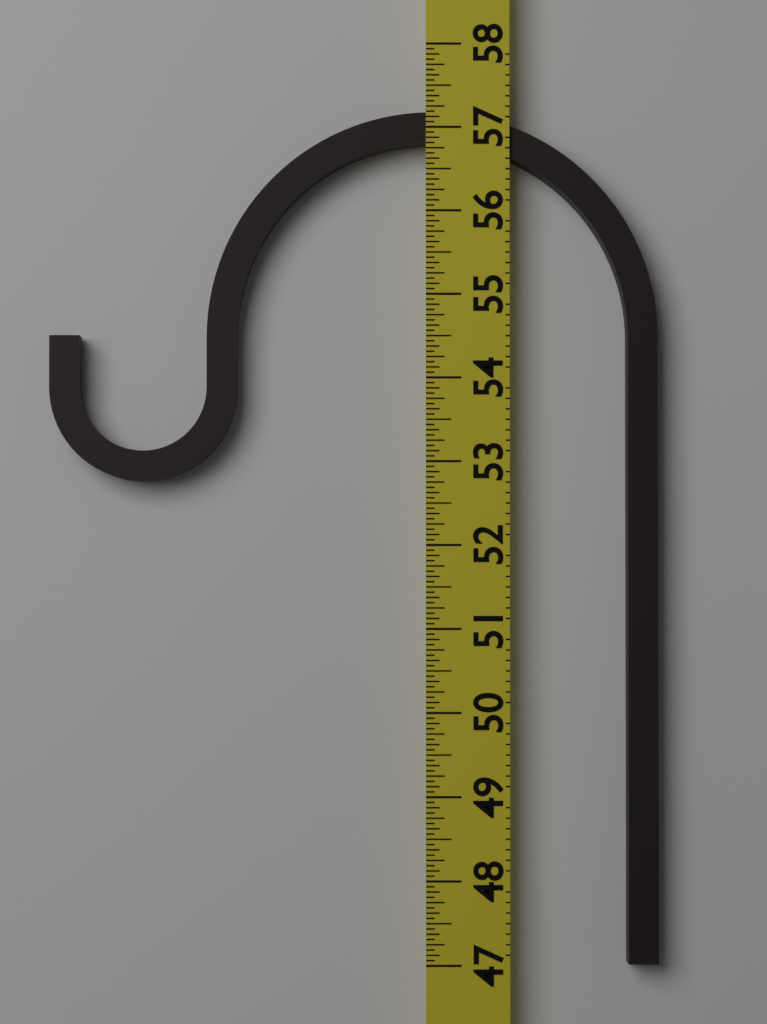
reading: 57.1875 (no unit)
